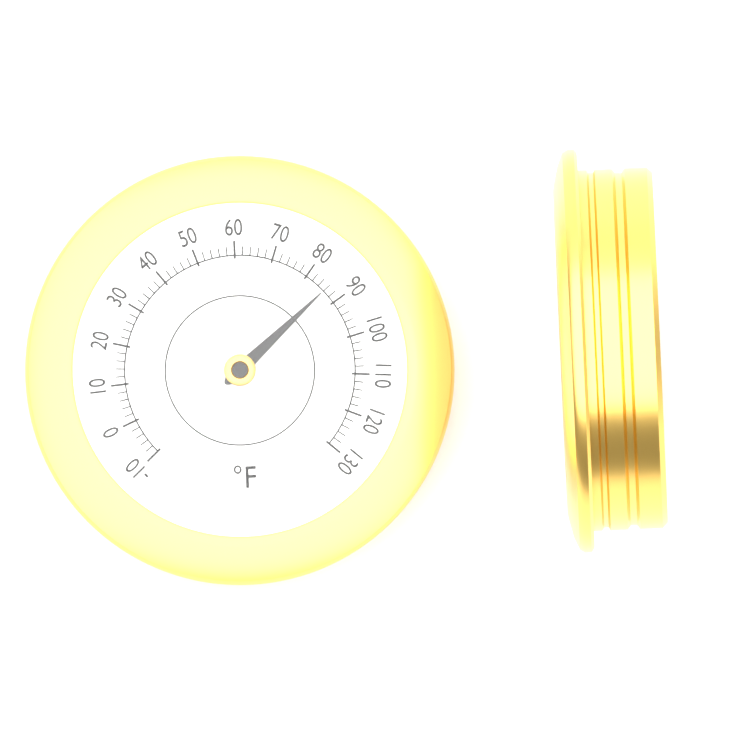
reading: 86 °F
